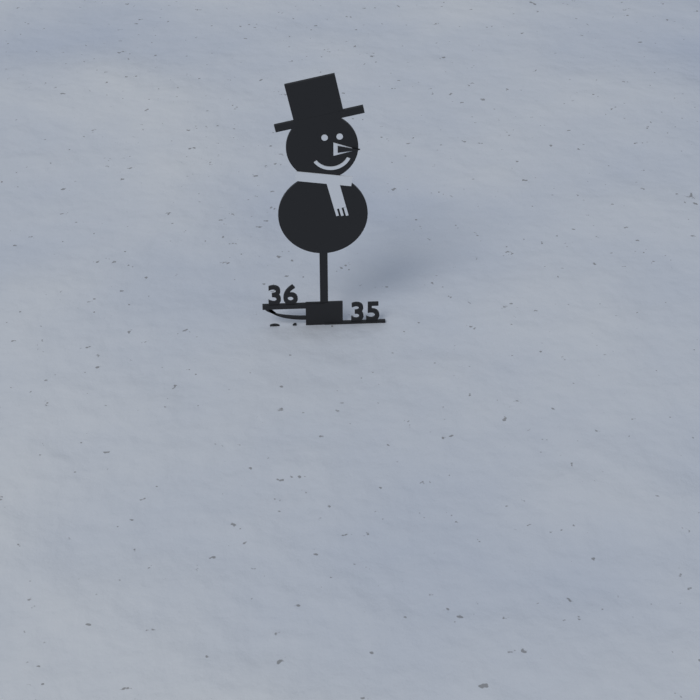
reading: 35 (no unit)
